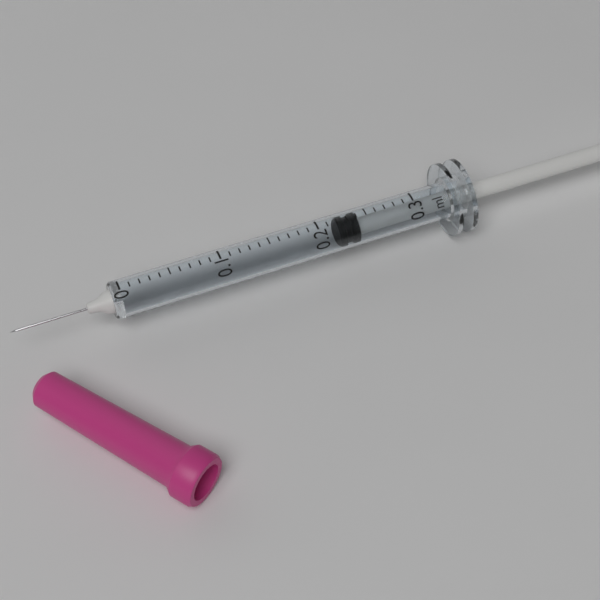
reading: 0.22 ml
